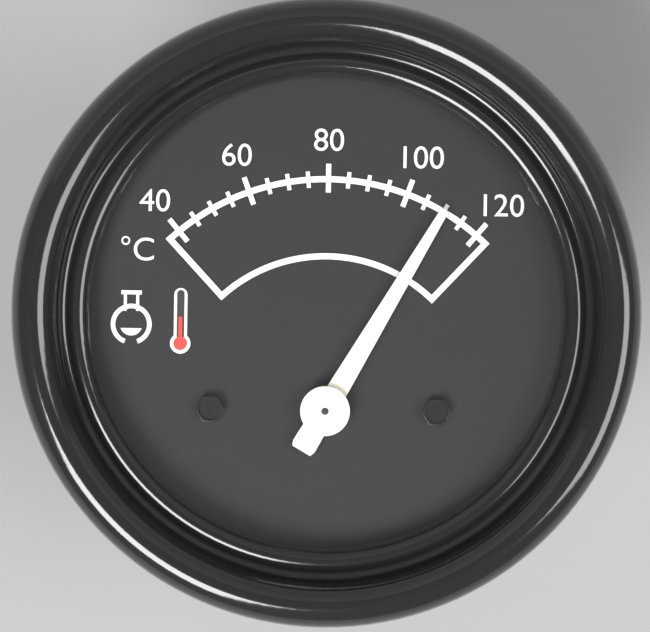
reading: 110 °C
